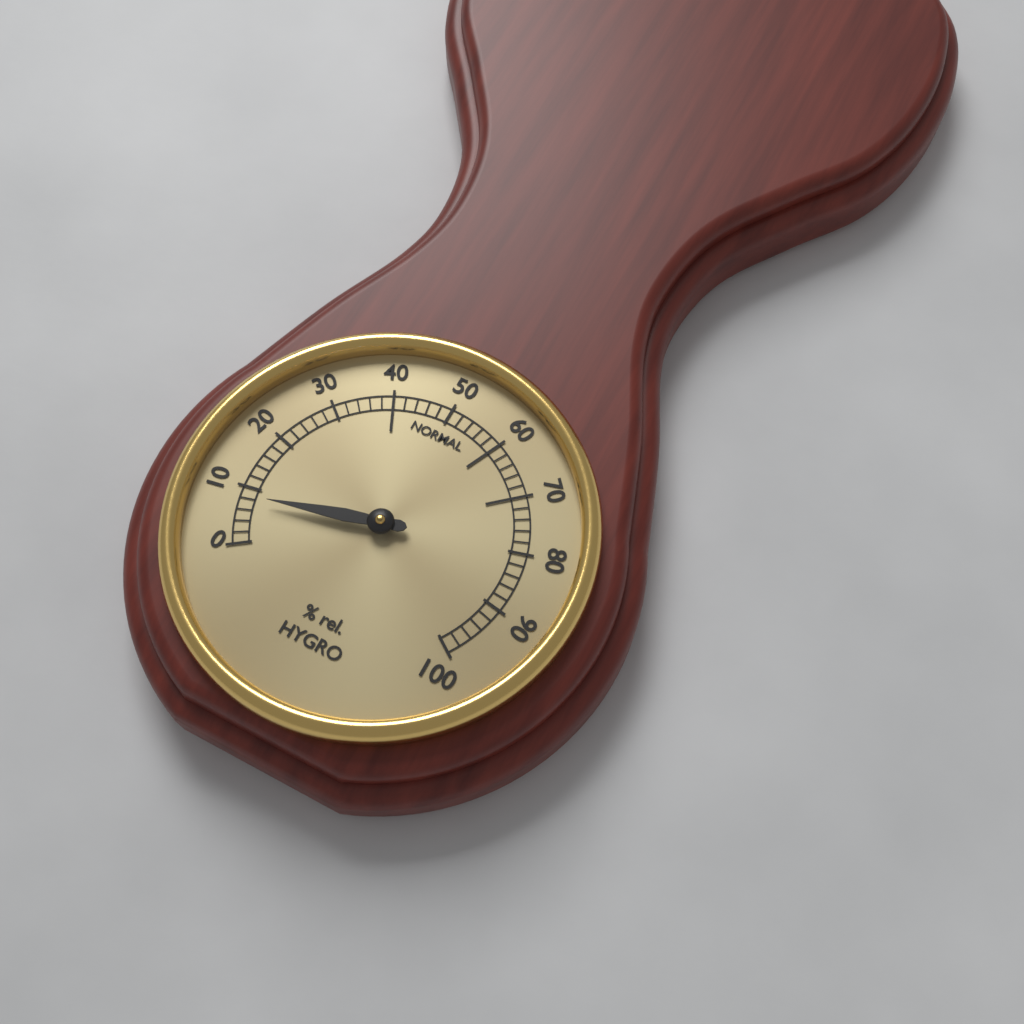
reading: 8 % rel.
